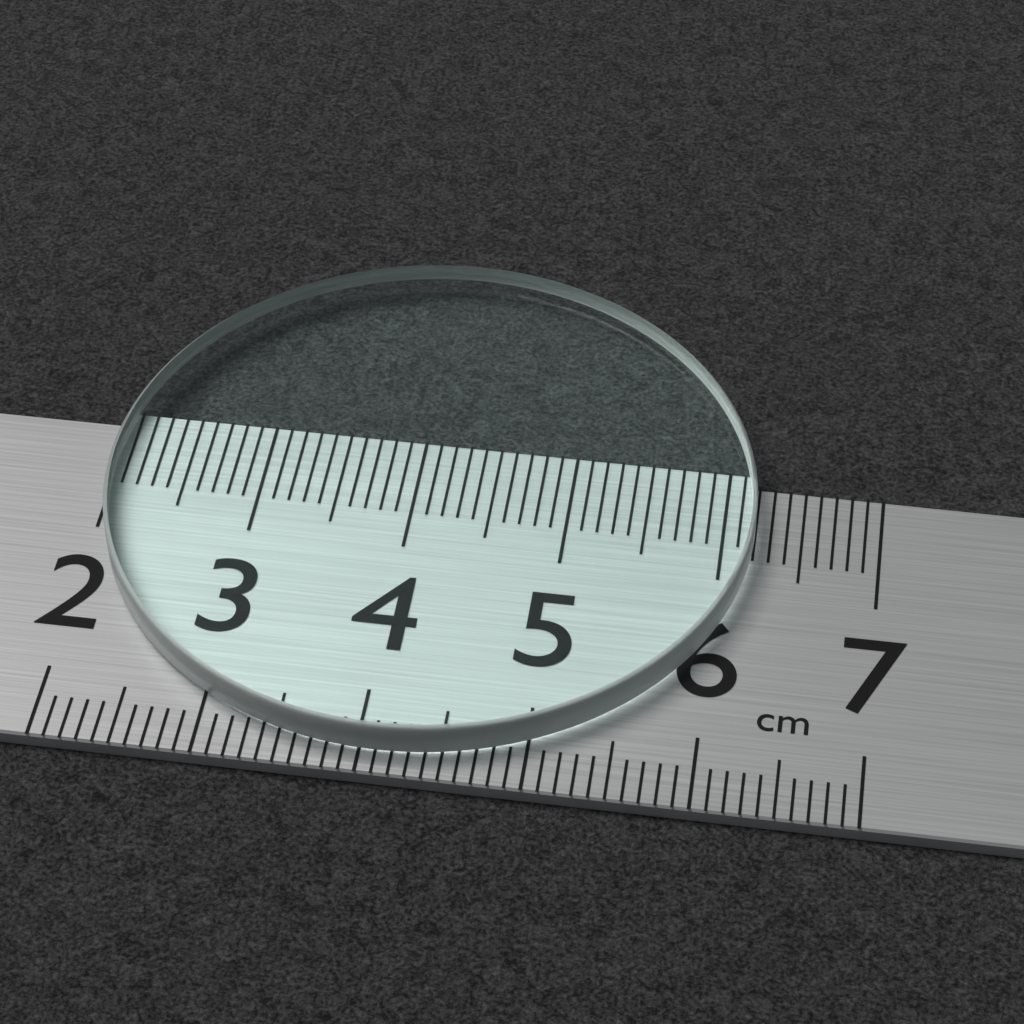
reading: 6.2 cm
